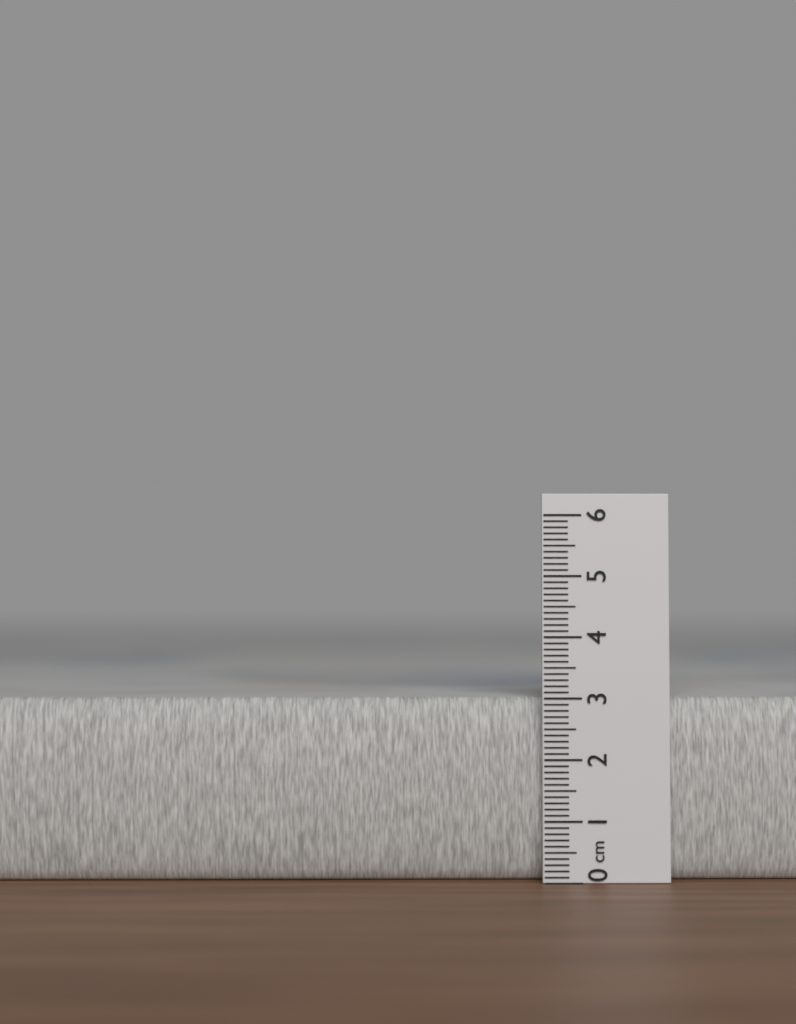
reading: 3.0 cm
